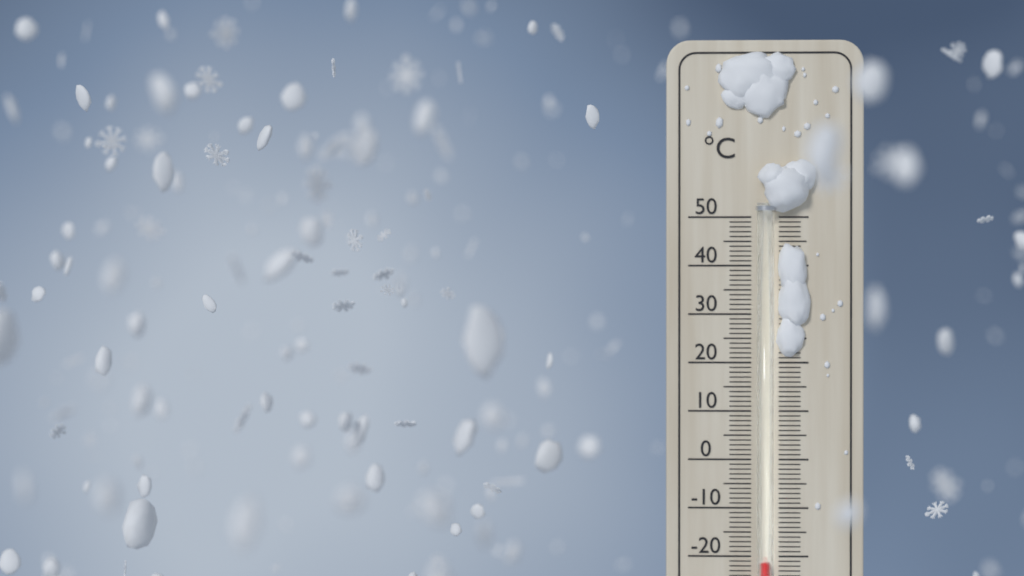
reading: -21 °C
